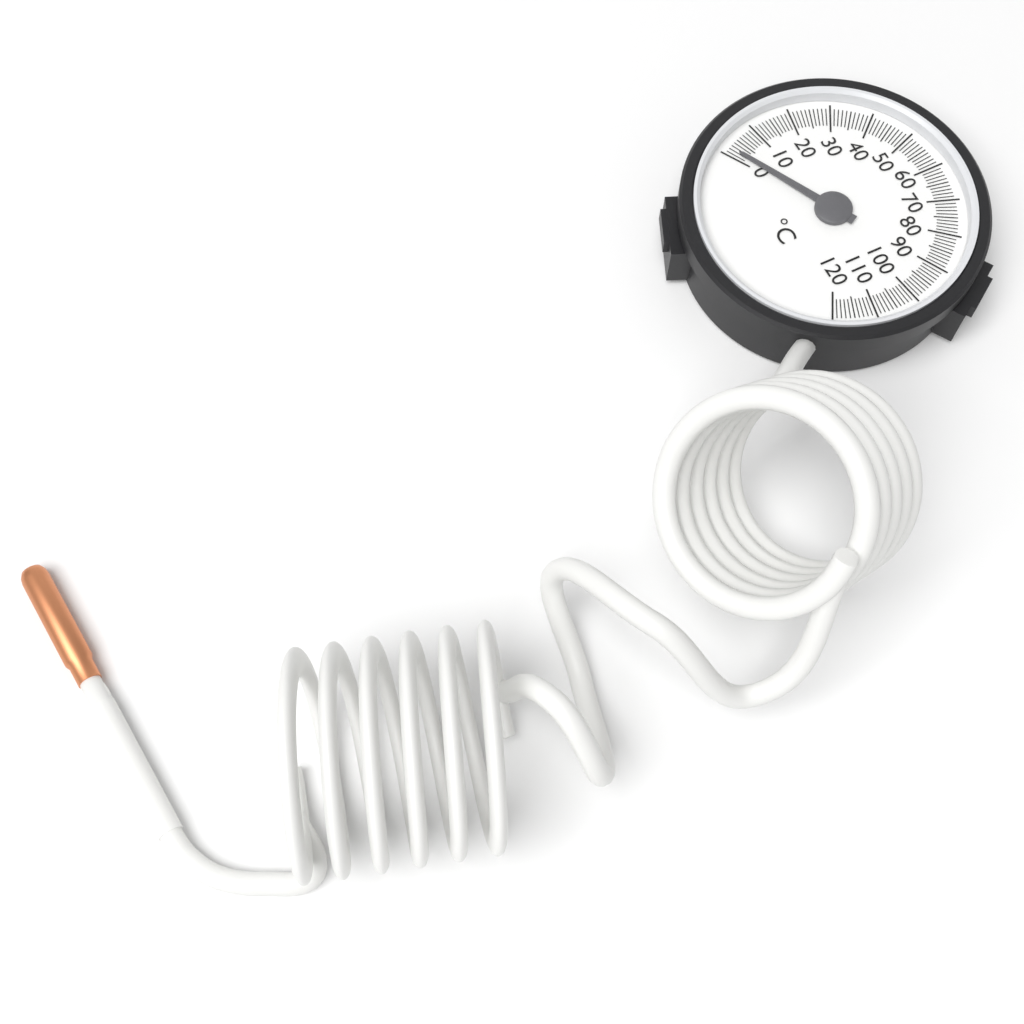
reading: 2 °C
